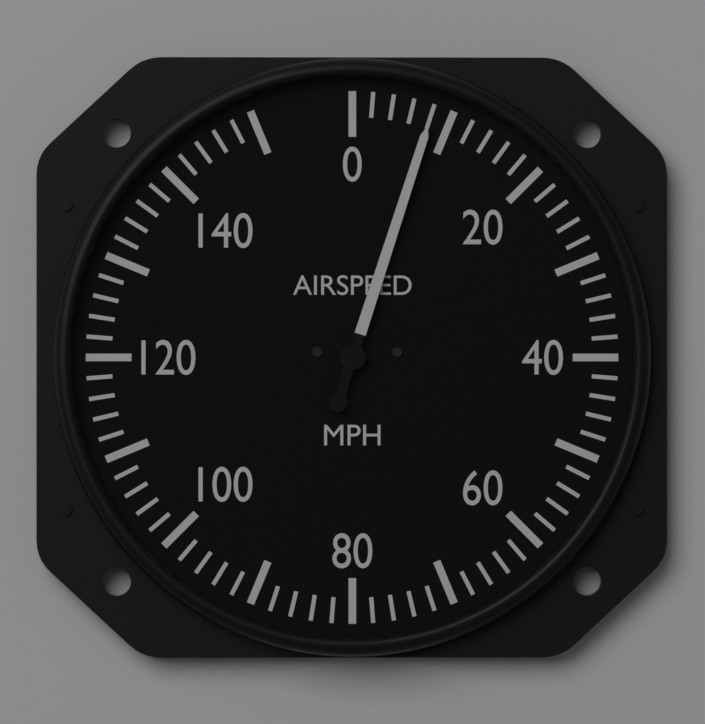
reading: 8 mph
